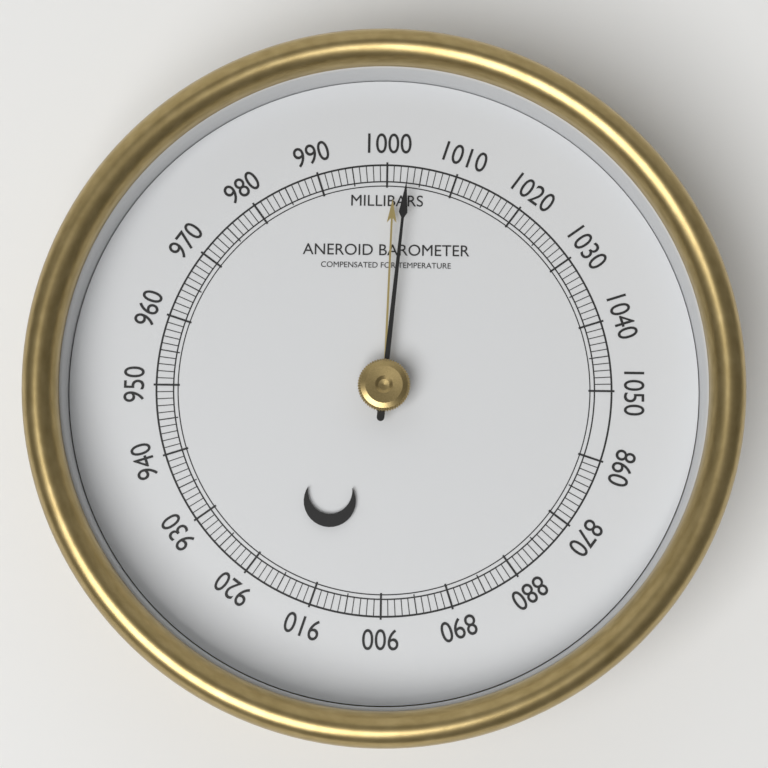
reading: 1003 mbar
